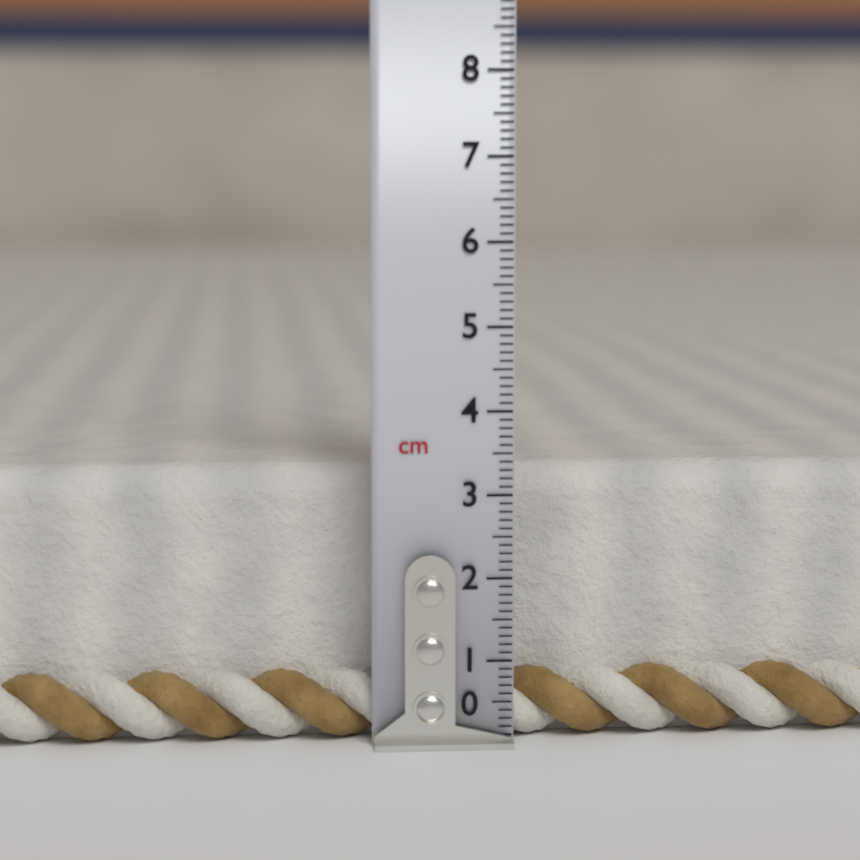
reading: 3.3 cm
